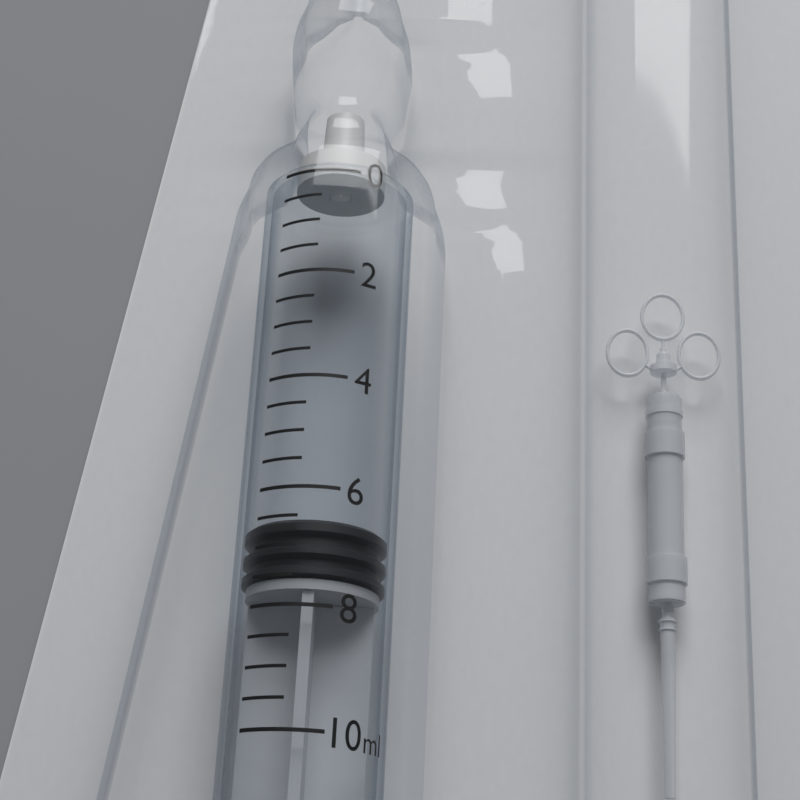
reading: 6.5 ml
